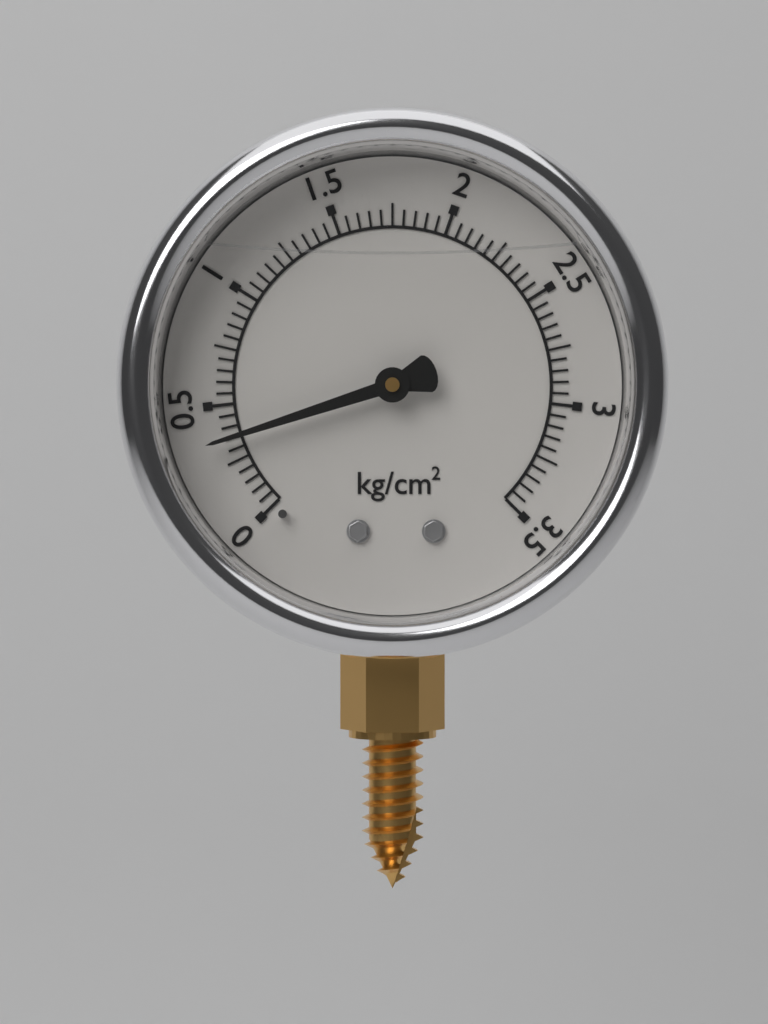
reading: 0.35 kg/cm²
